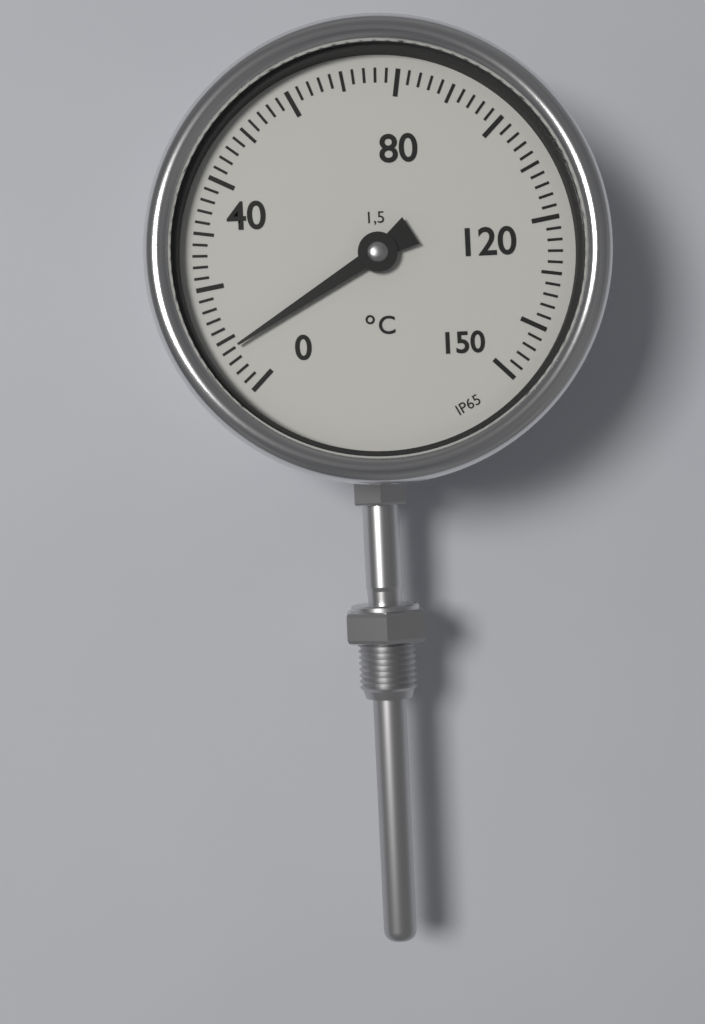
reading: 8 °C
